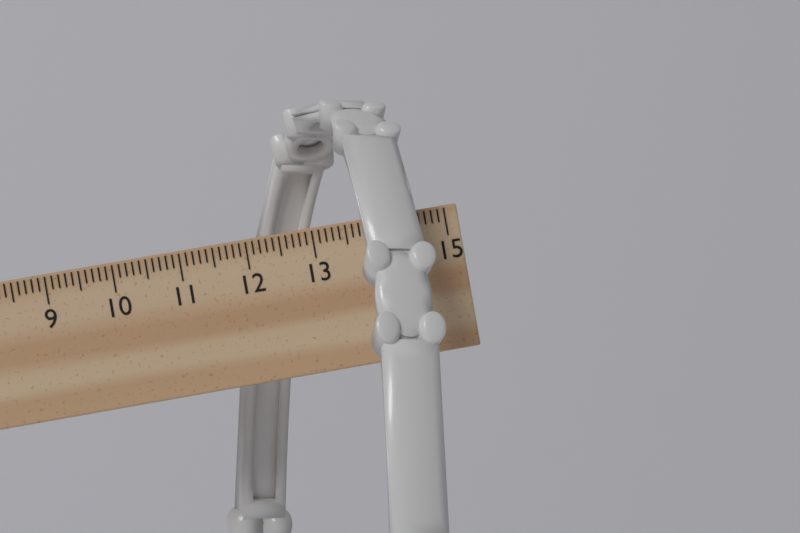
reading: 14.6 cm
